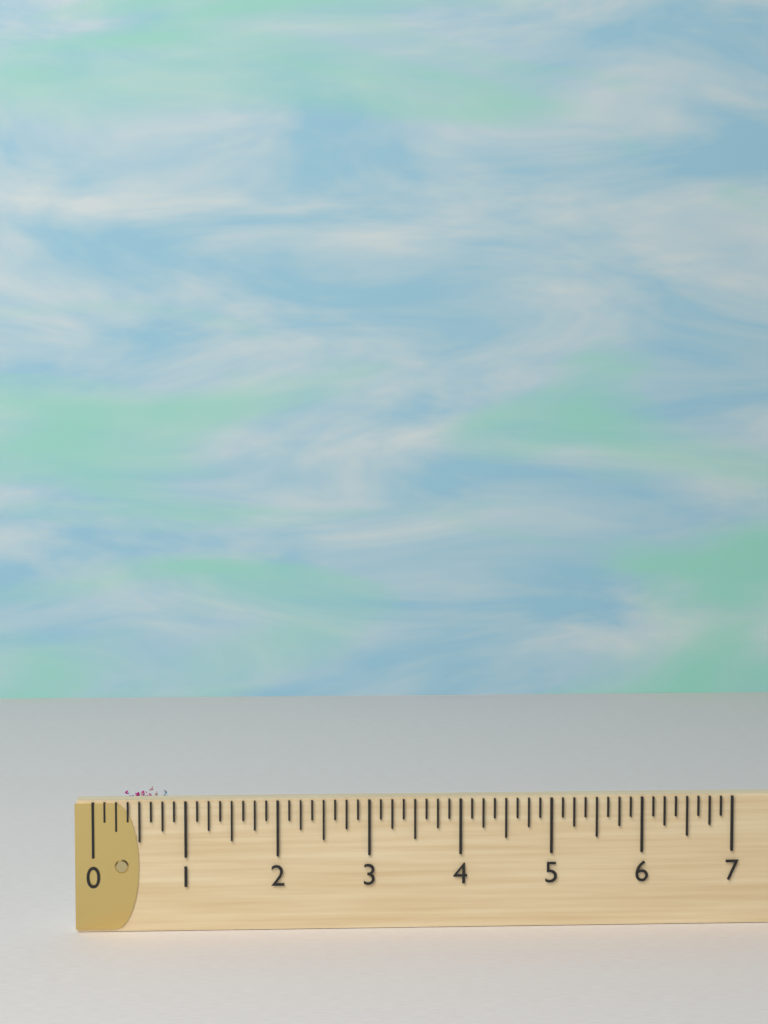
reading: 1.000 (no unit)
